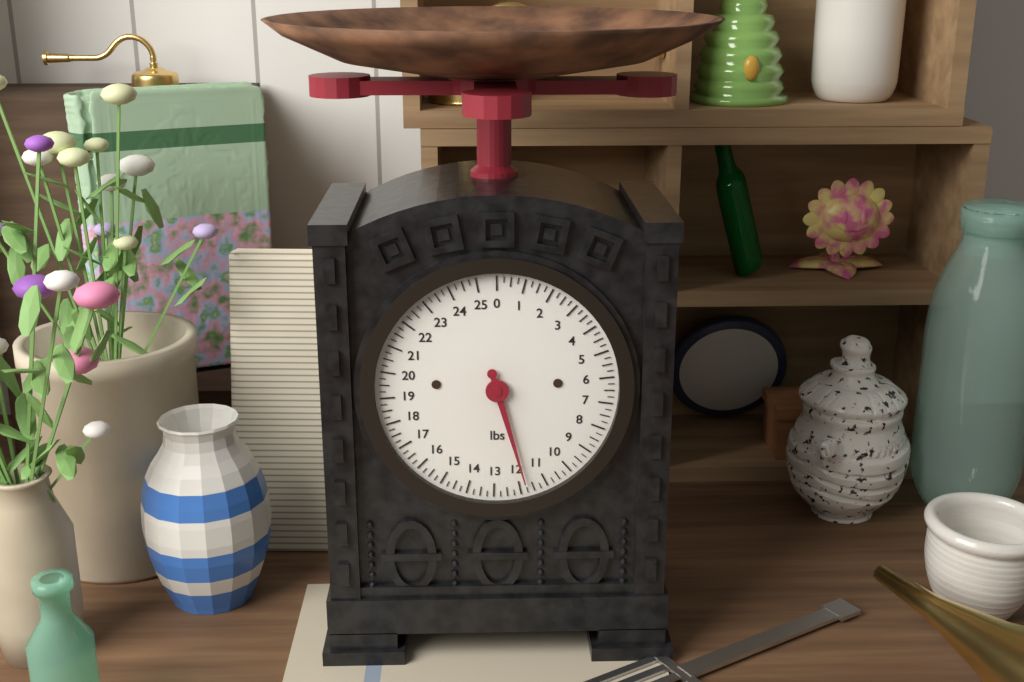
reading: 11.75 lbs
